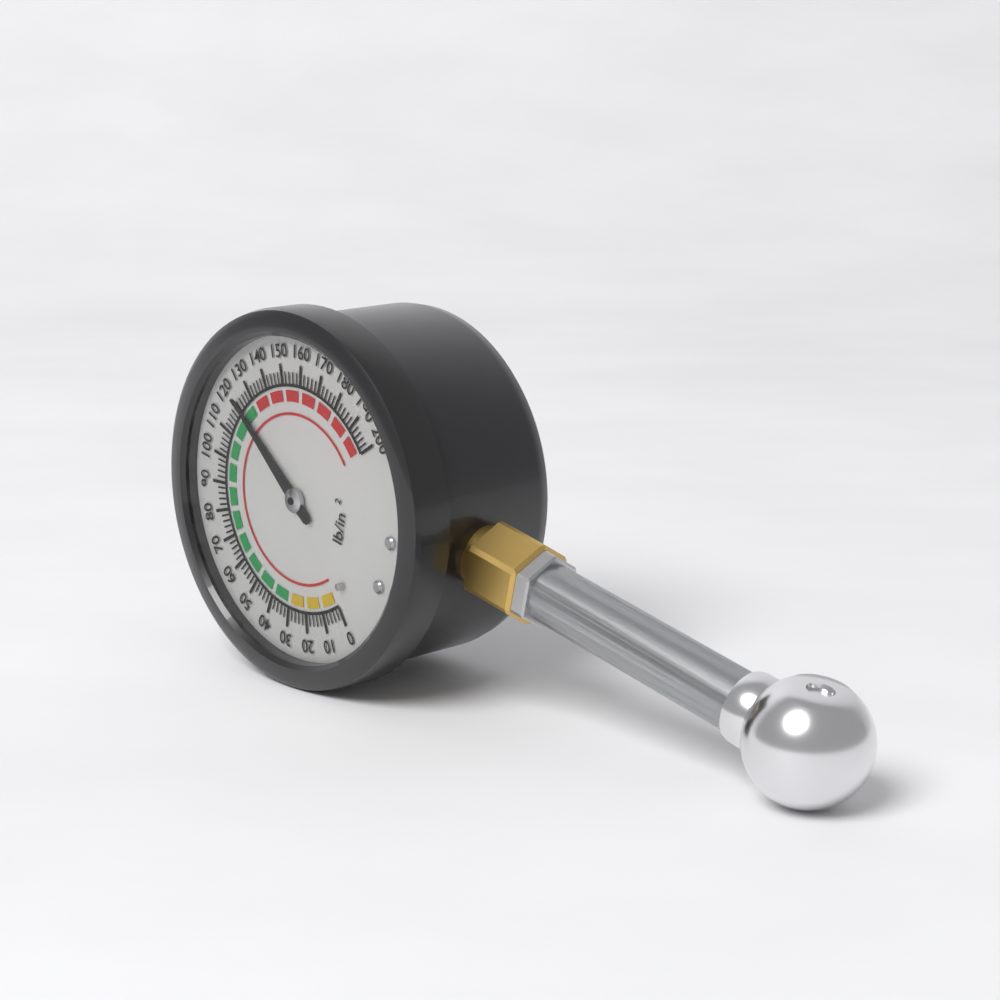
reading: 122 psi
